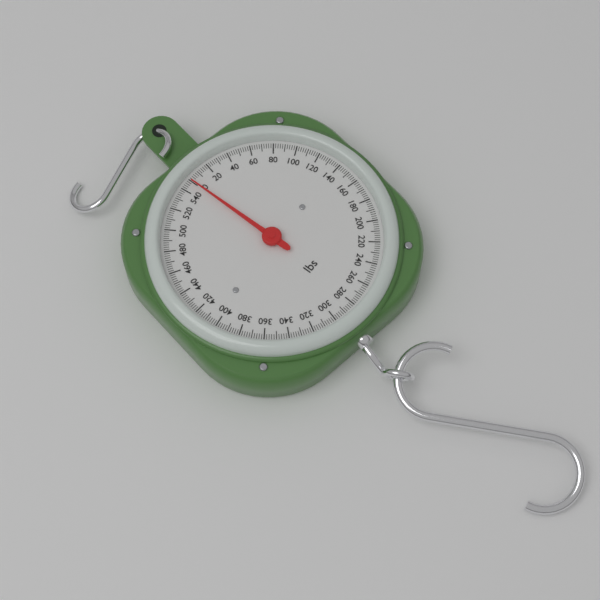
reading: 0 lbs
